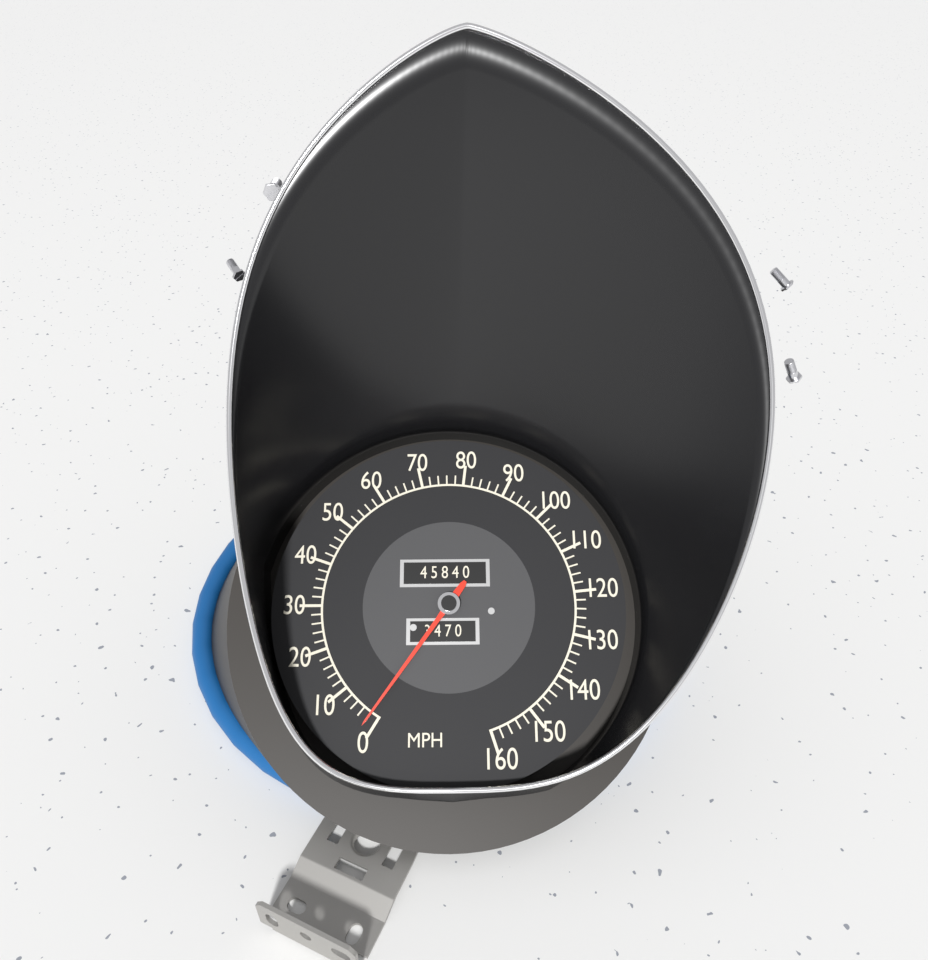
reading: 2 MPH
